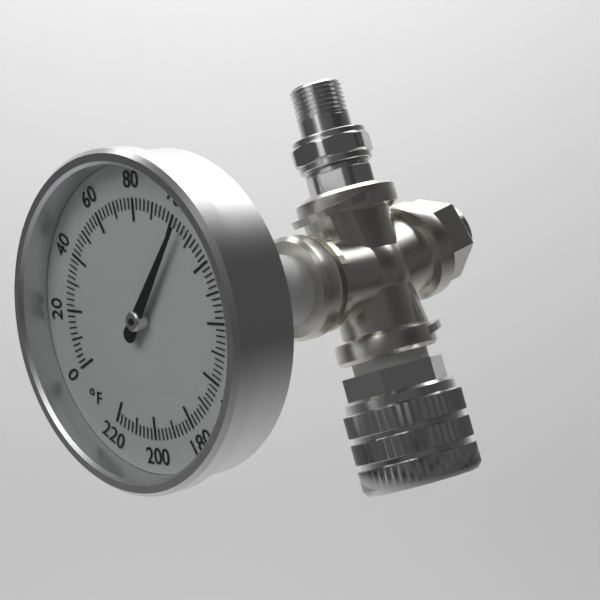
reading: 104 °F
